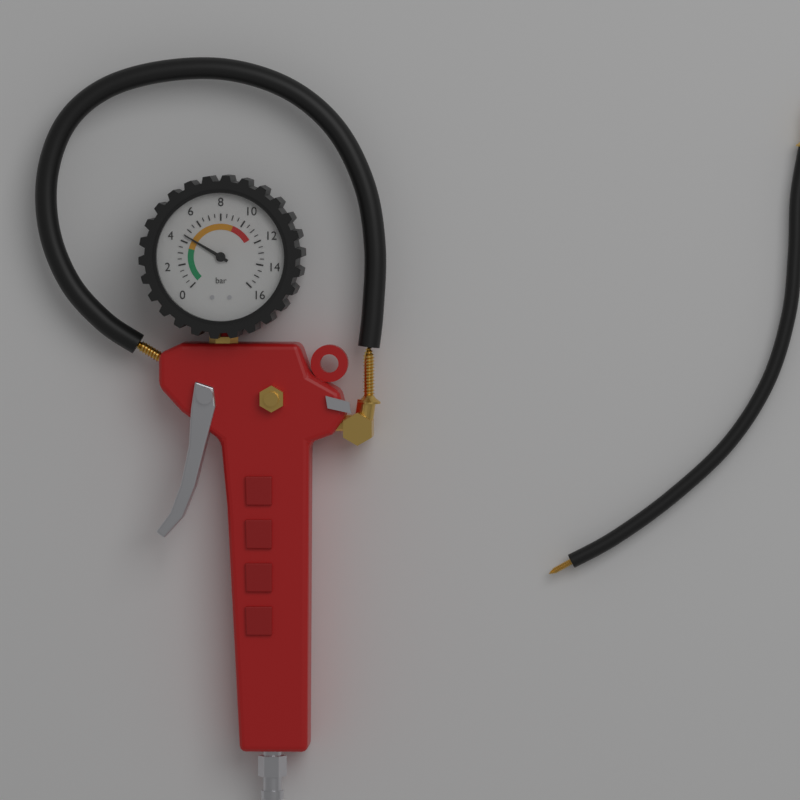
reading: 4.5 bar
